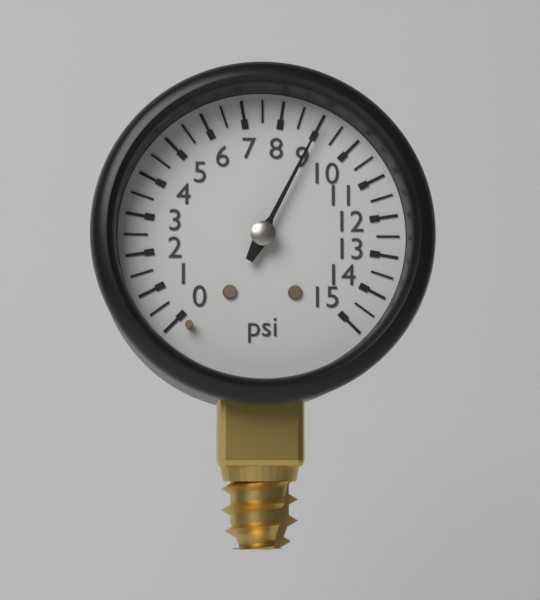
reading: 9.0 psi
